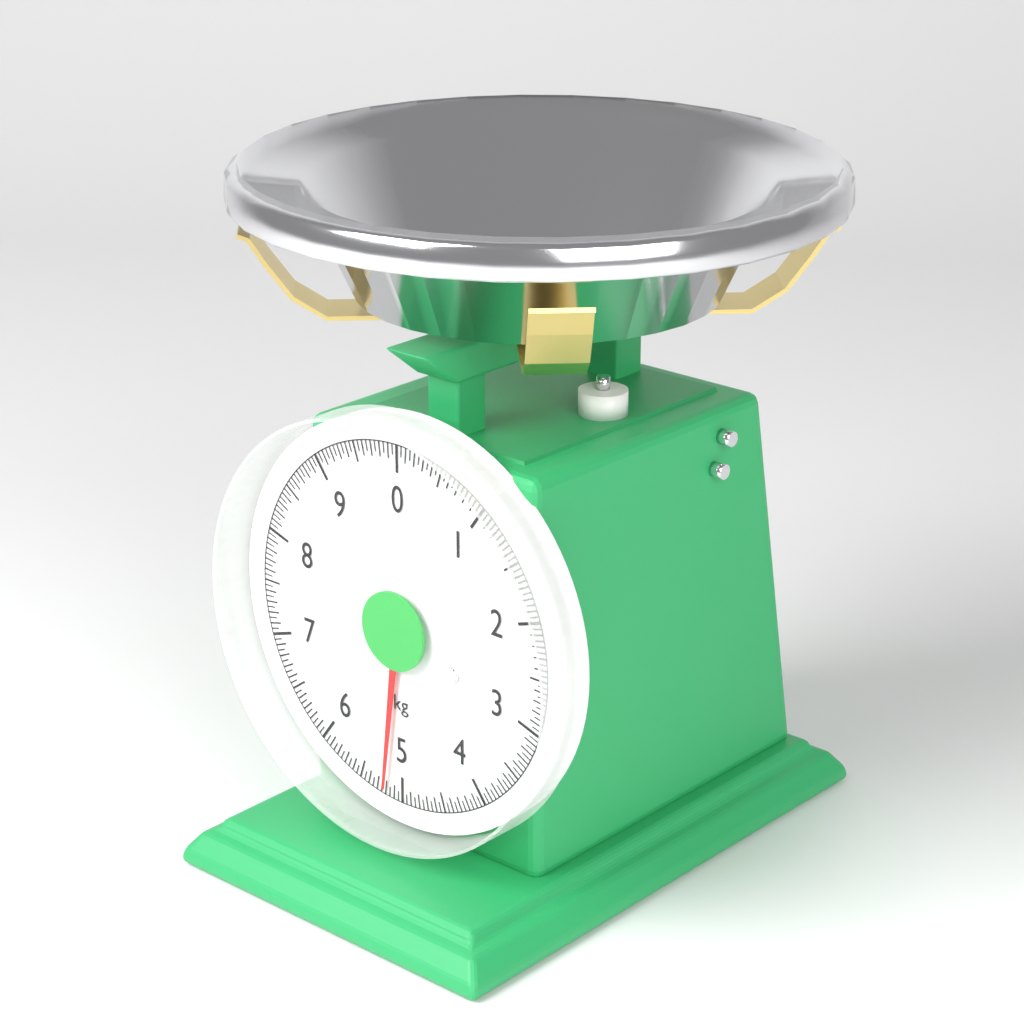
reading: 5.20 kg
